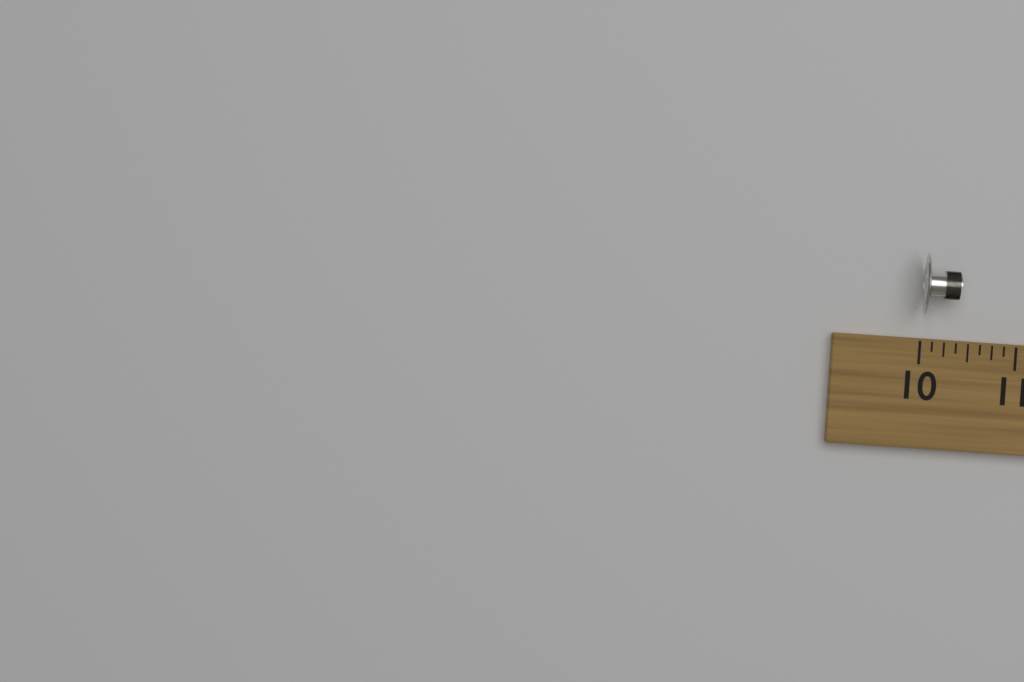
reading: 10.375 (no unit)
